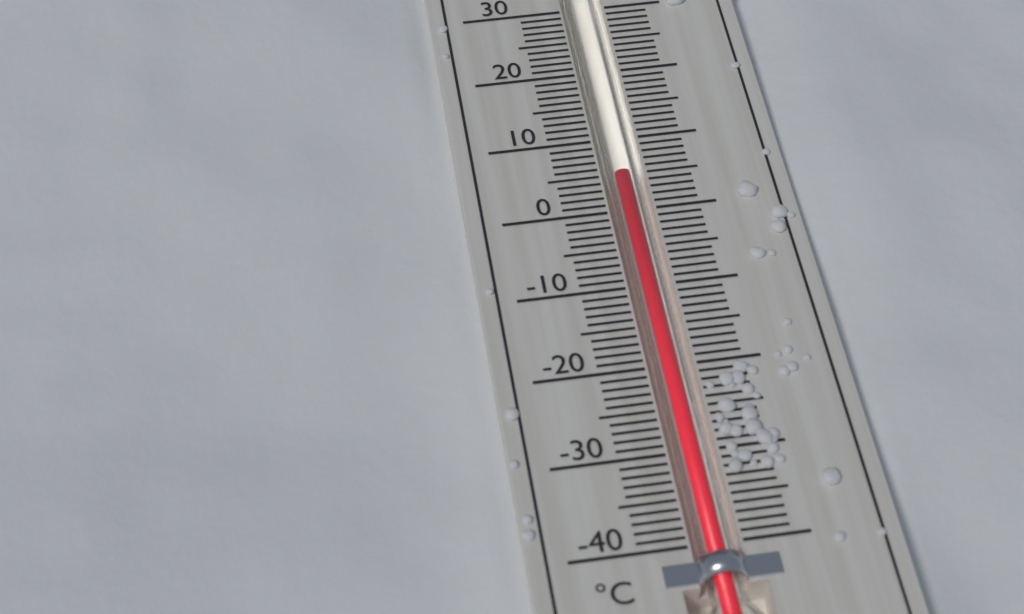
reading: 5 °C
